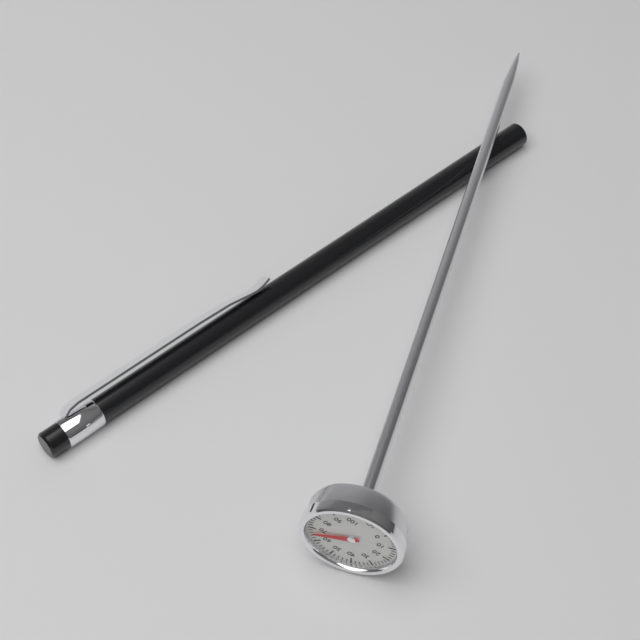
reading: 66 °C
